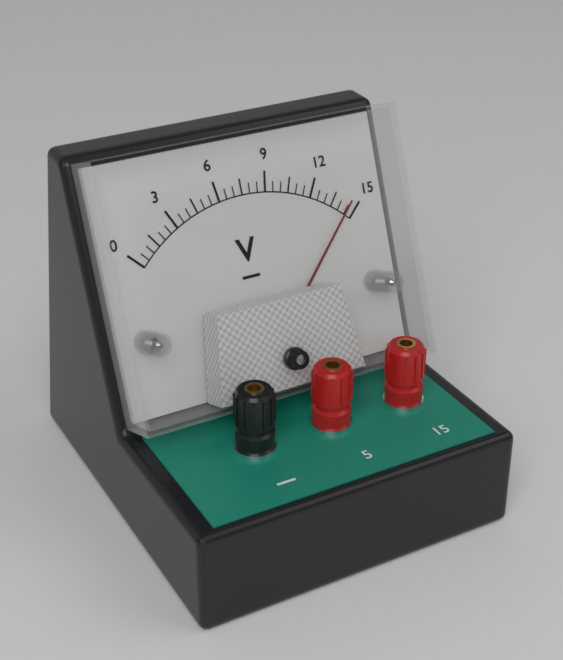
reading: 14.5 V
